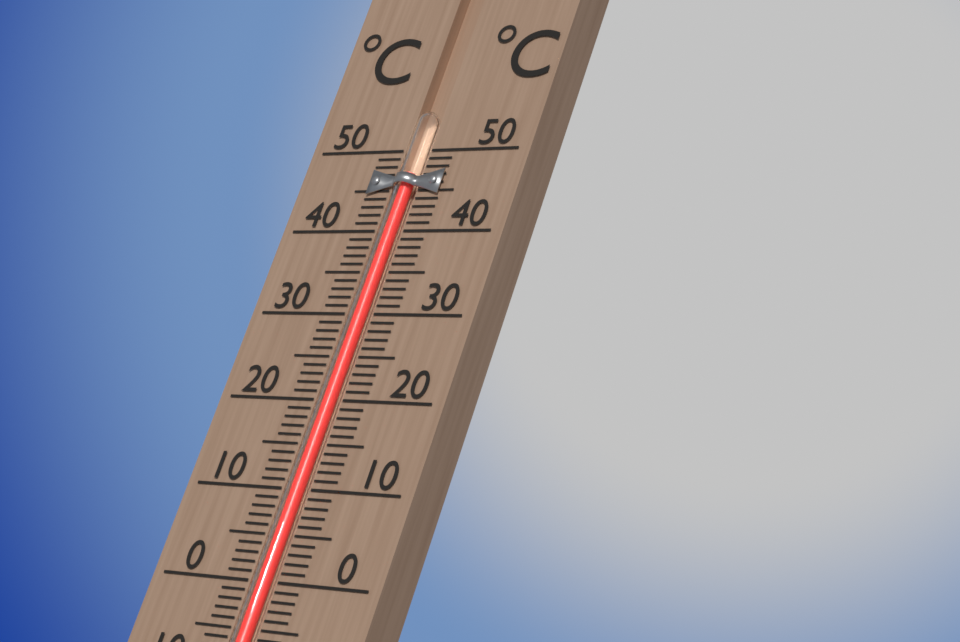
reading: 47 °C
